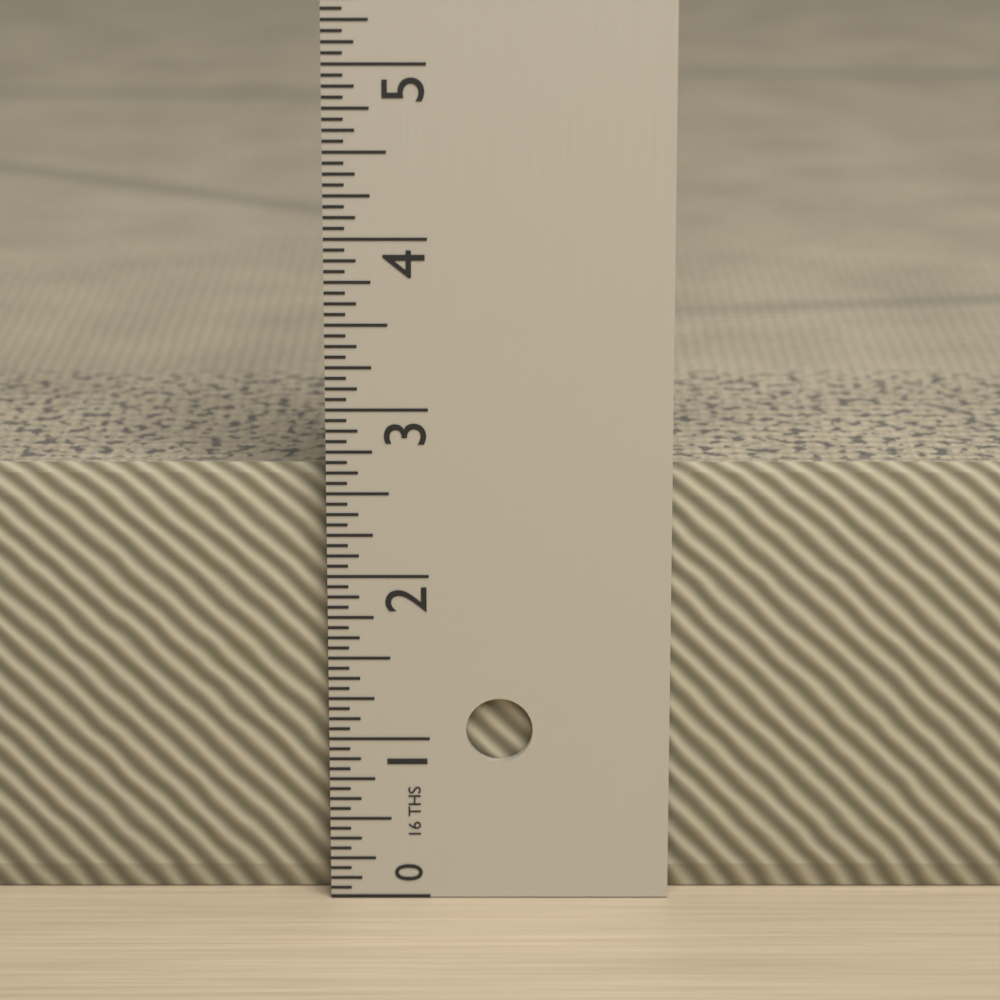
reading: 2.6250 in
